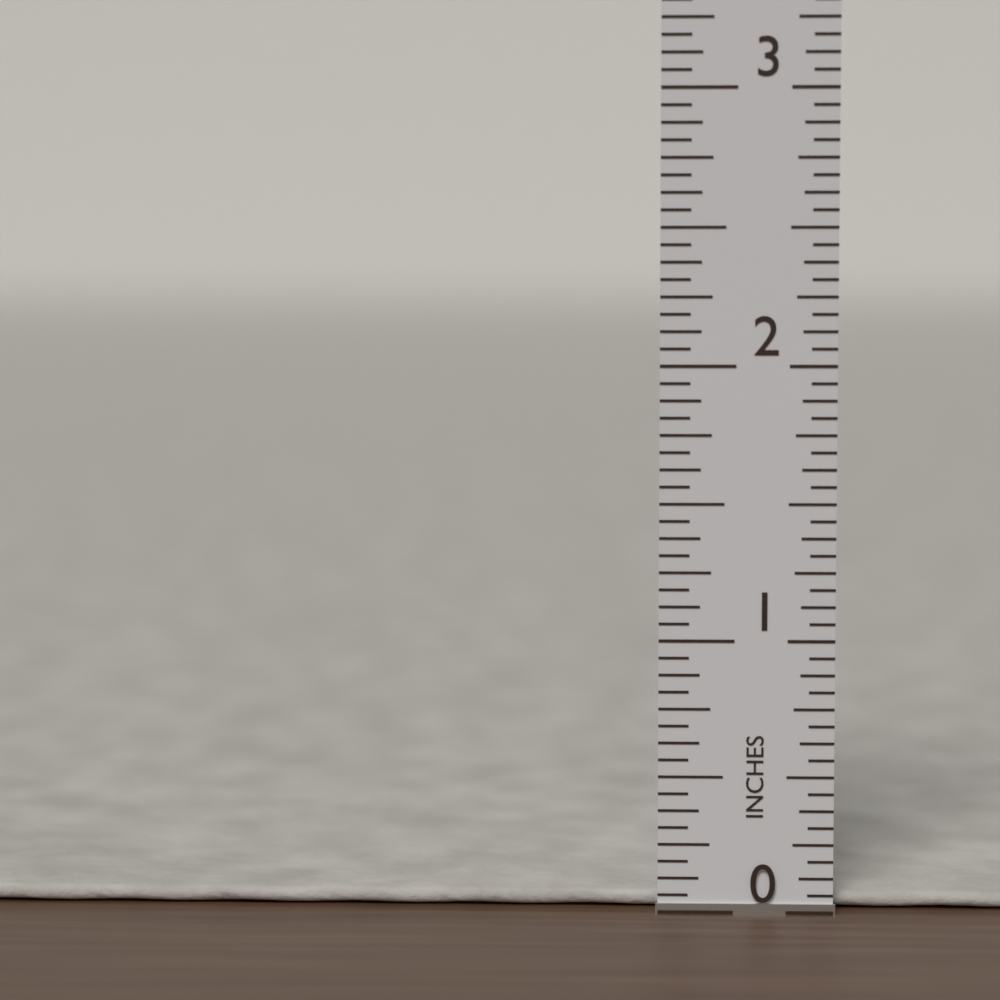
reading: 0.0625 in
